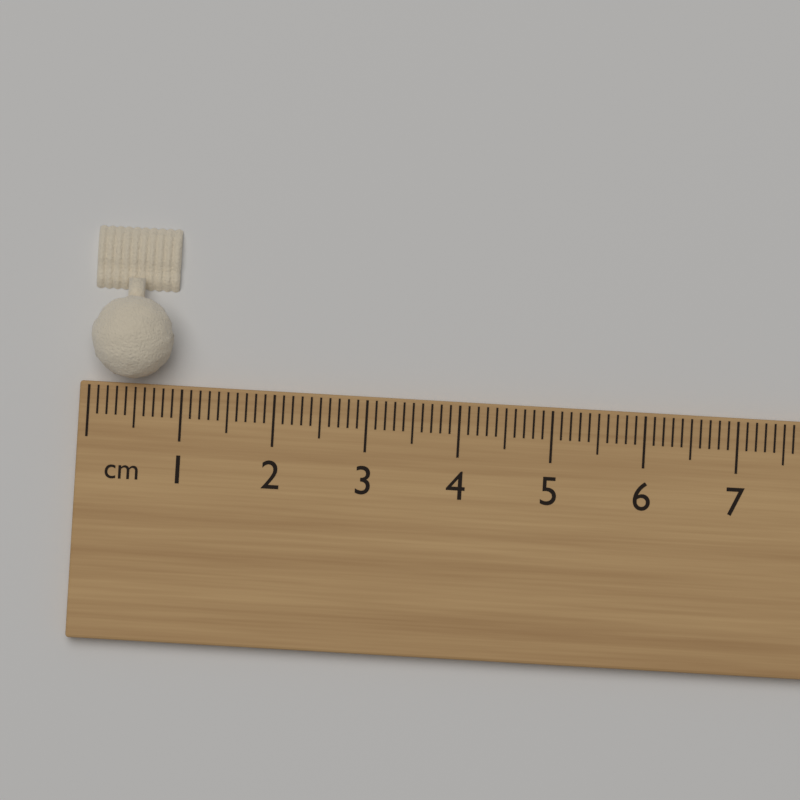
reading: 0.9 cm
